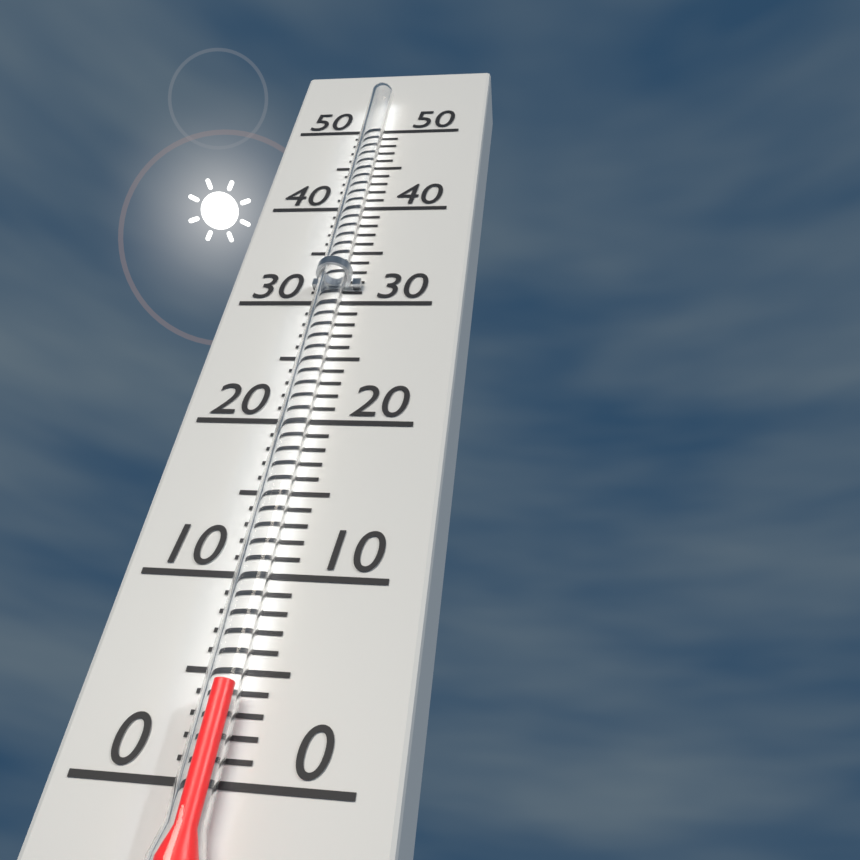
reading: 4 (no unit)
